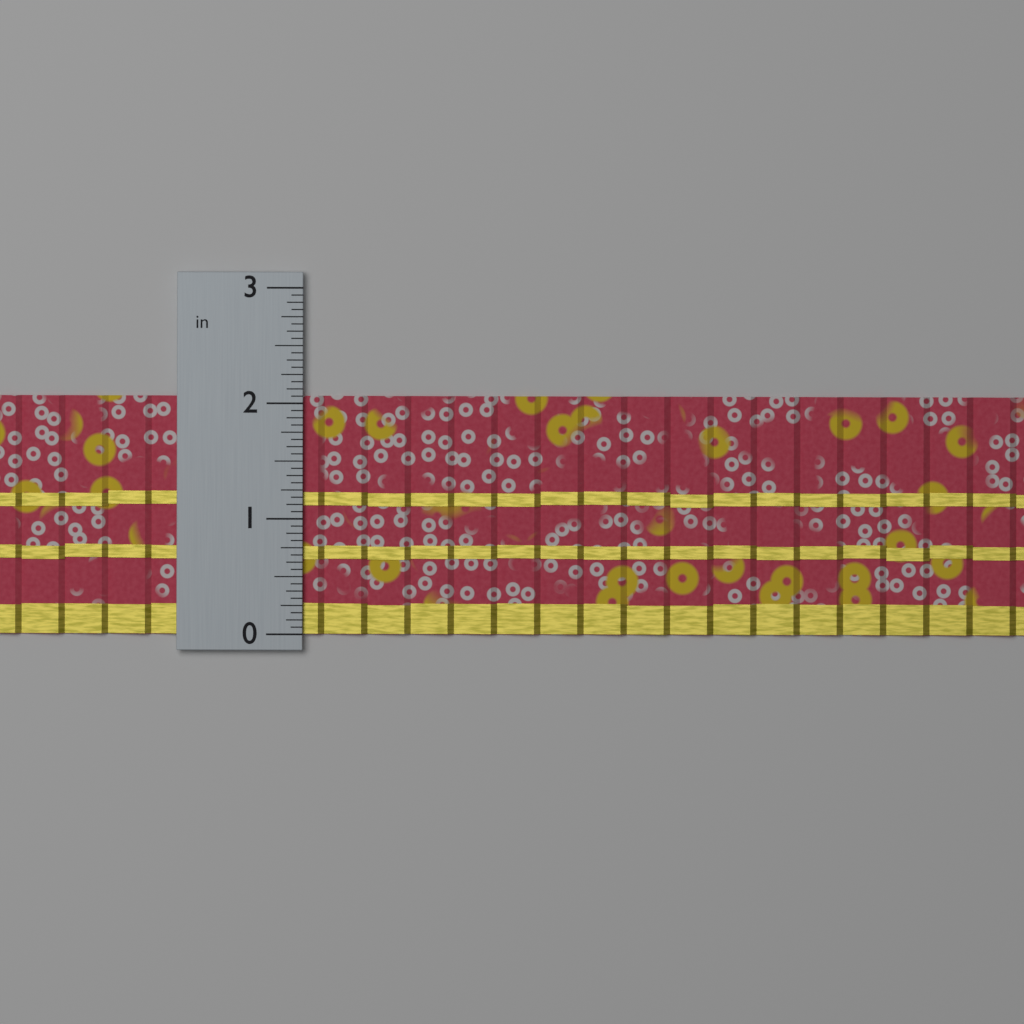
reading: 2.0625 in
